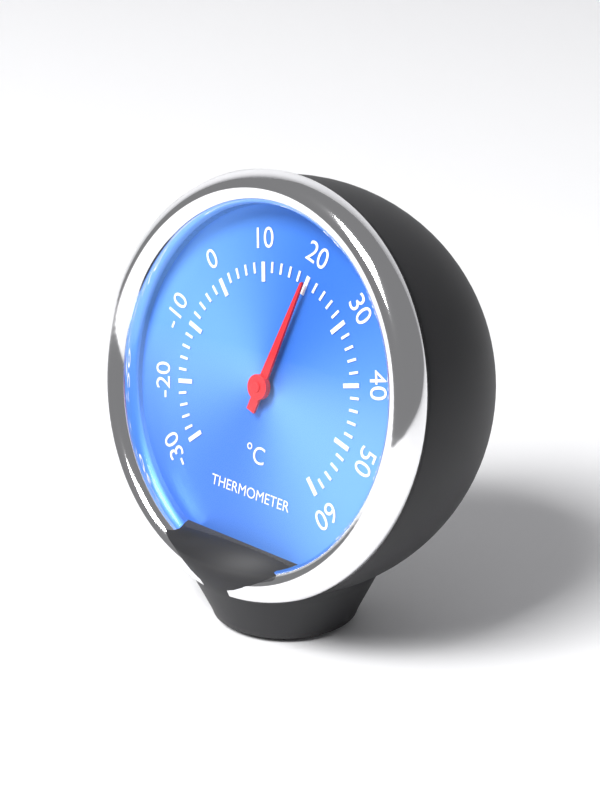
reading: 20 °C
